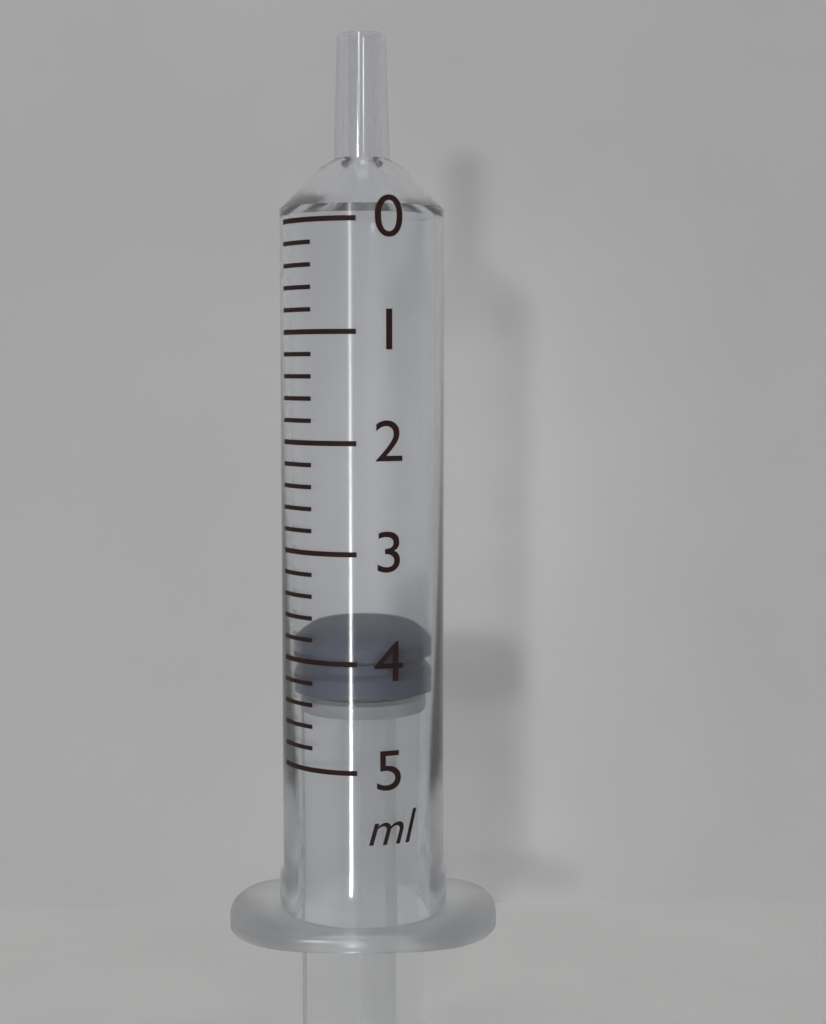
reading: 3.8 ml
